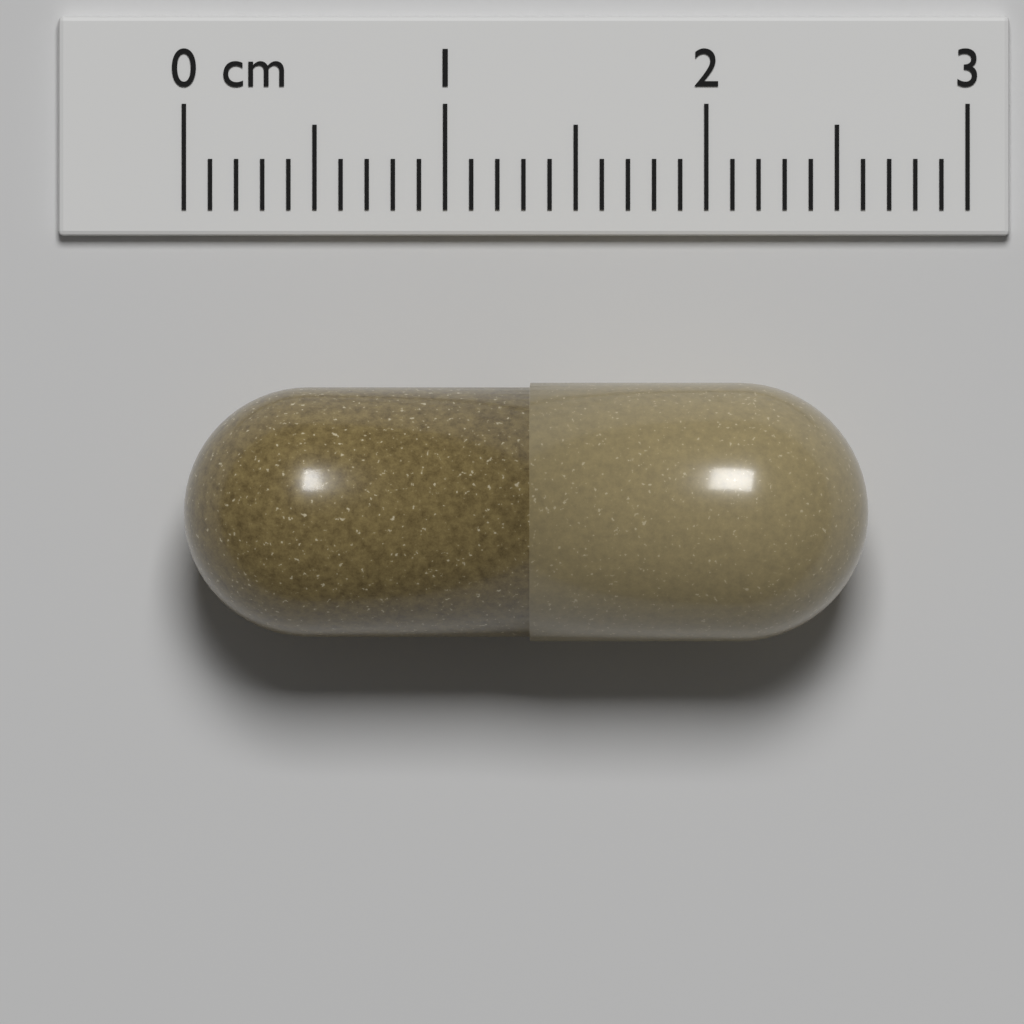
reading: 2.62 cm
